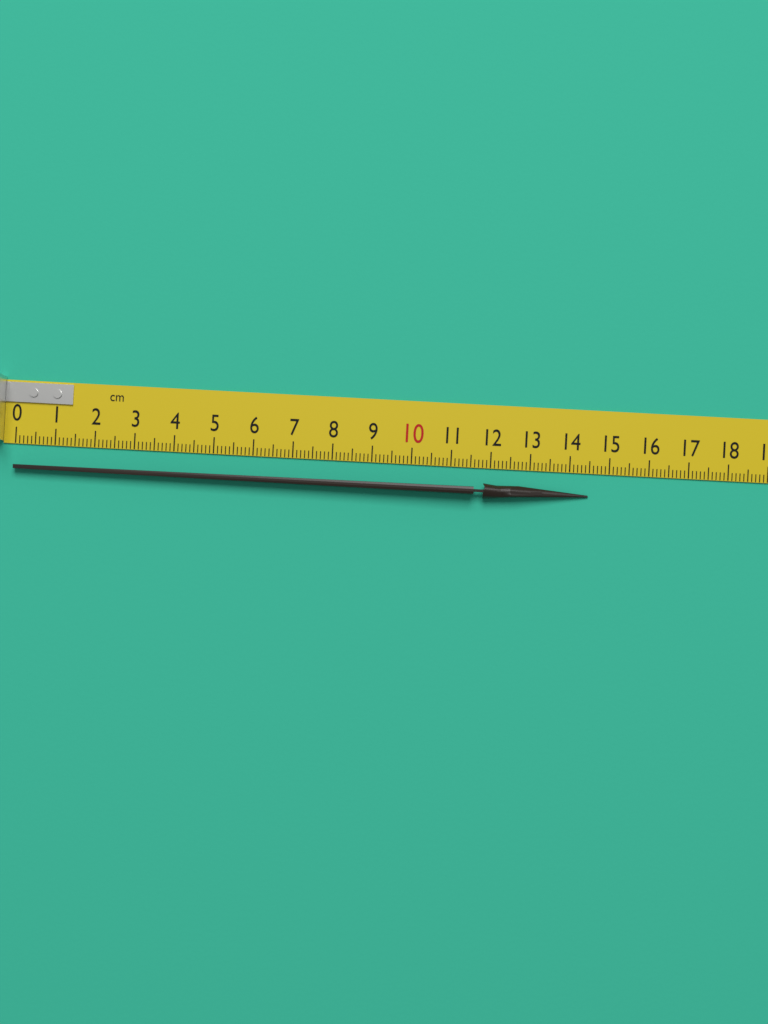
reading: 14.5 cm
